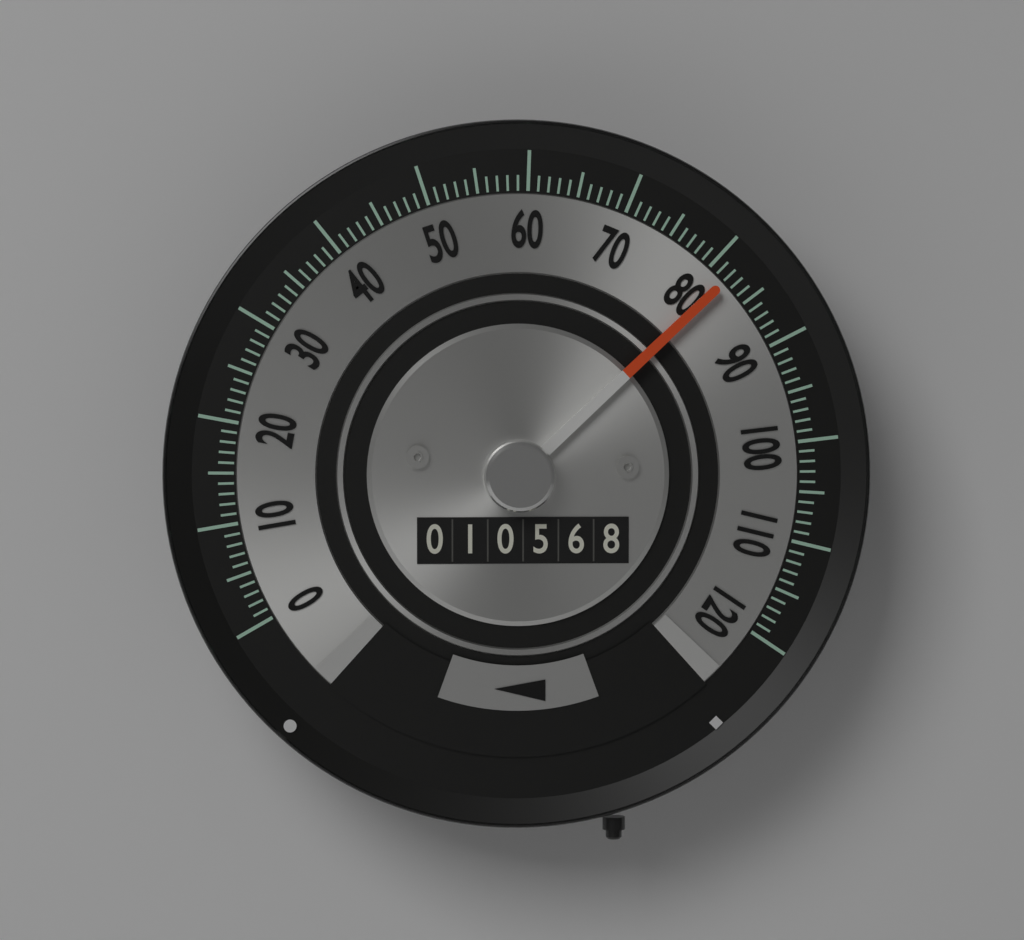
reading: 82 (no unit)
